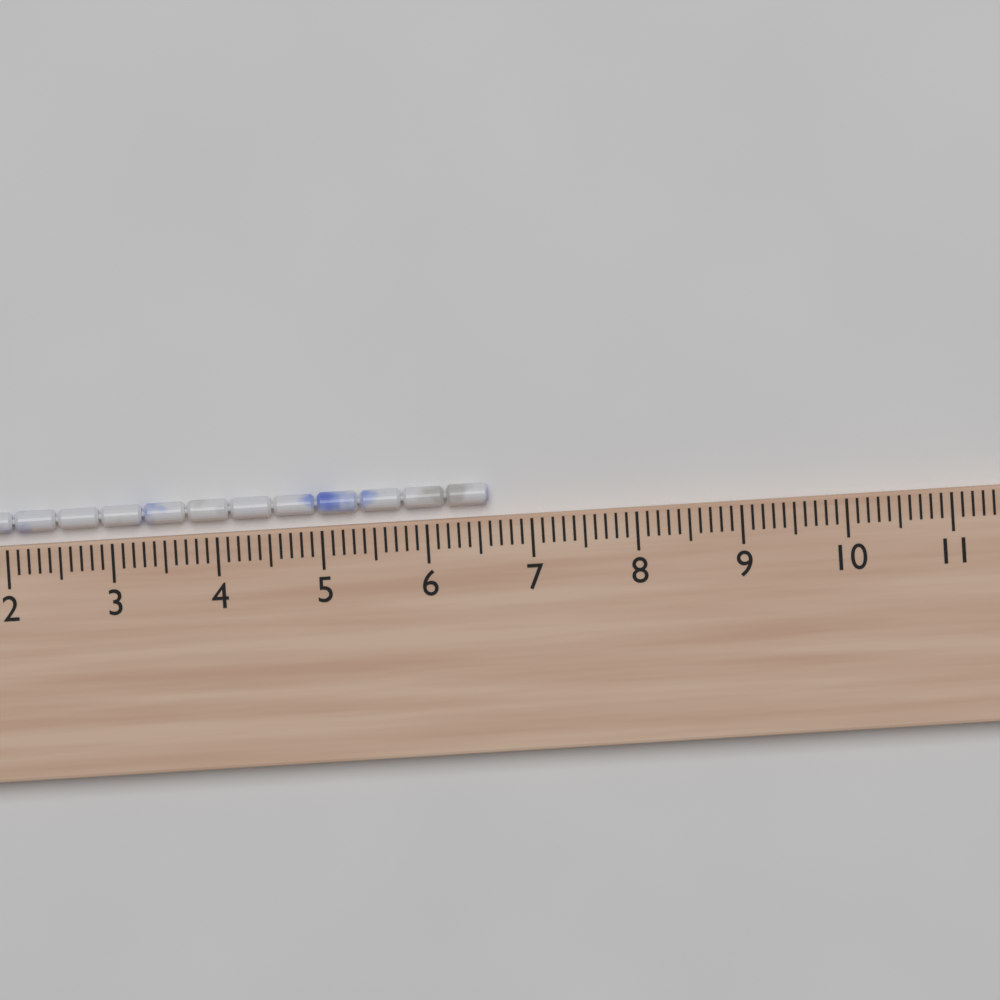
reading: 6.6 cm
